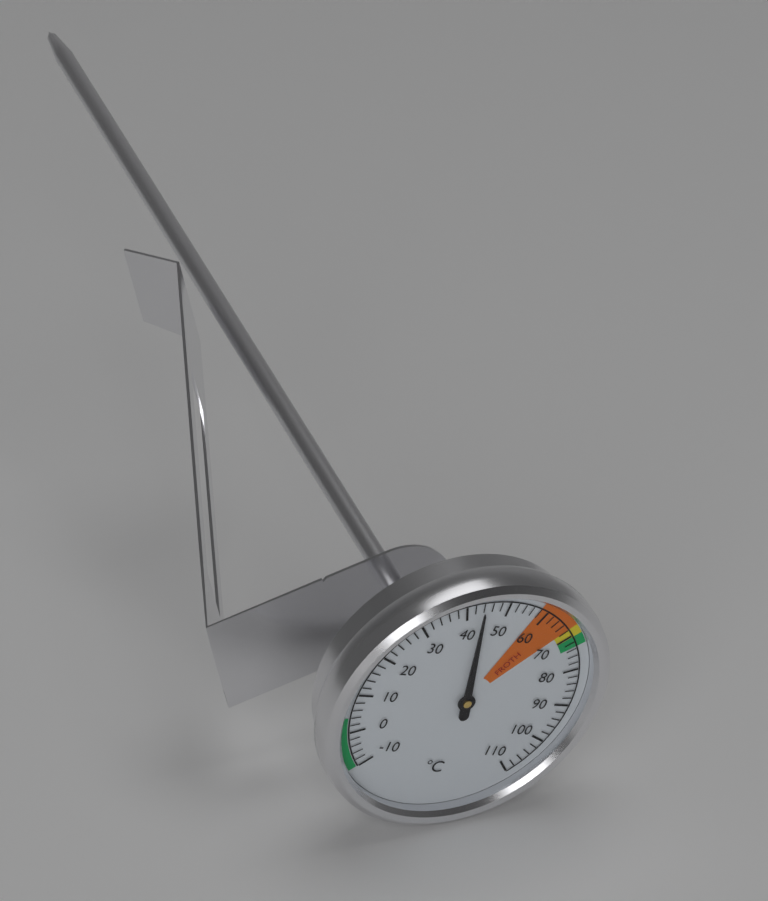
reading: 44 °C
